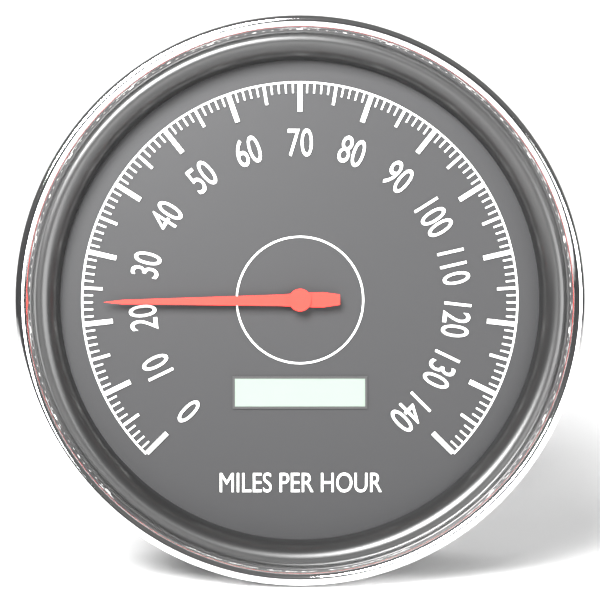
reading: 23 mph
